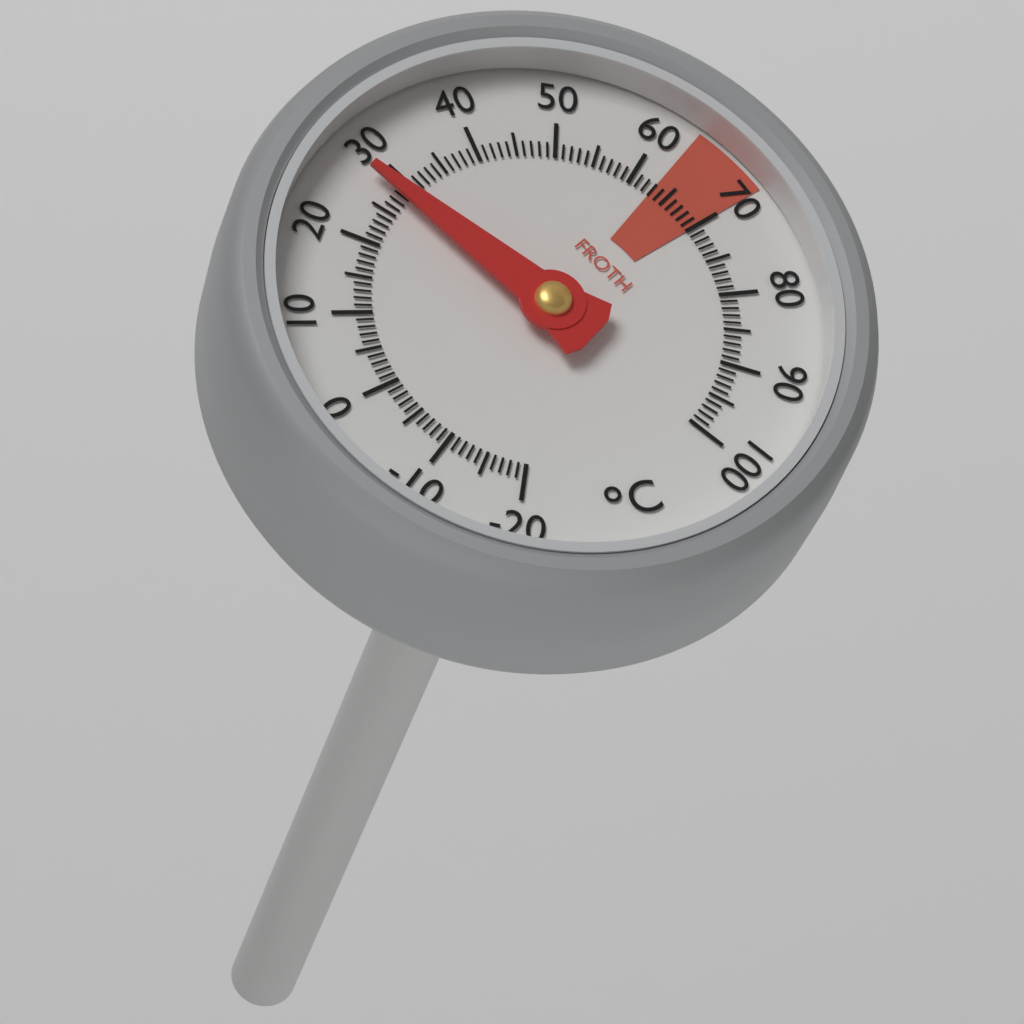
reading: 28 °C
